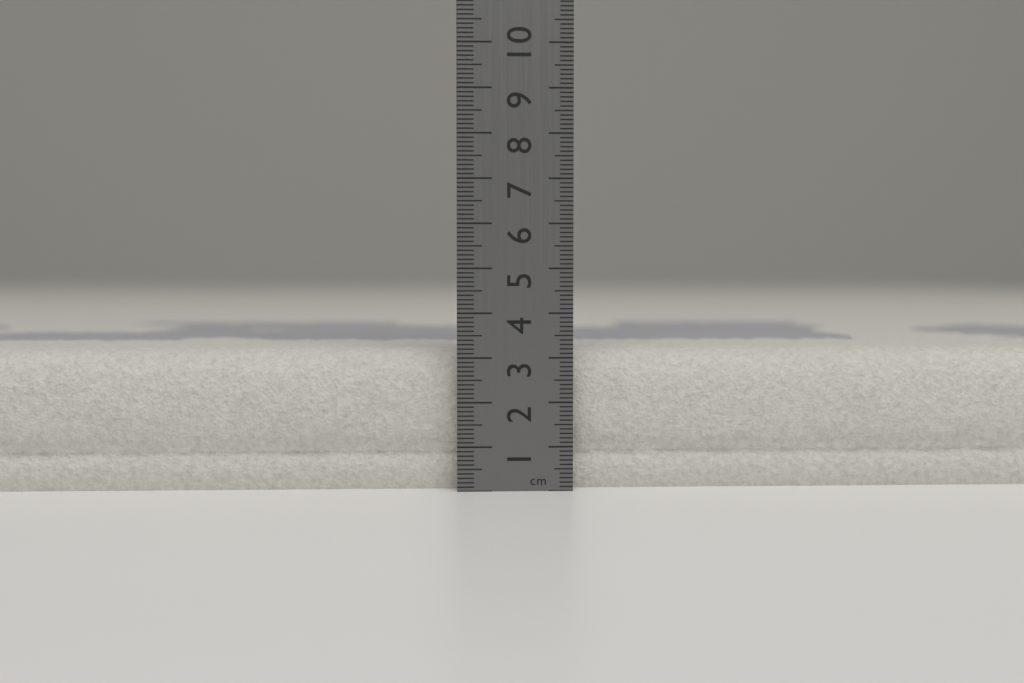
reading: 3.2 cm
